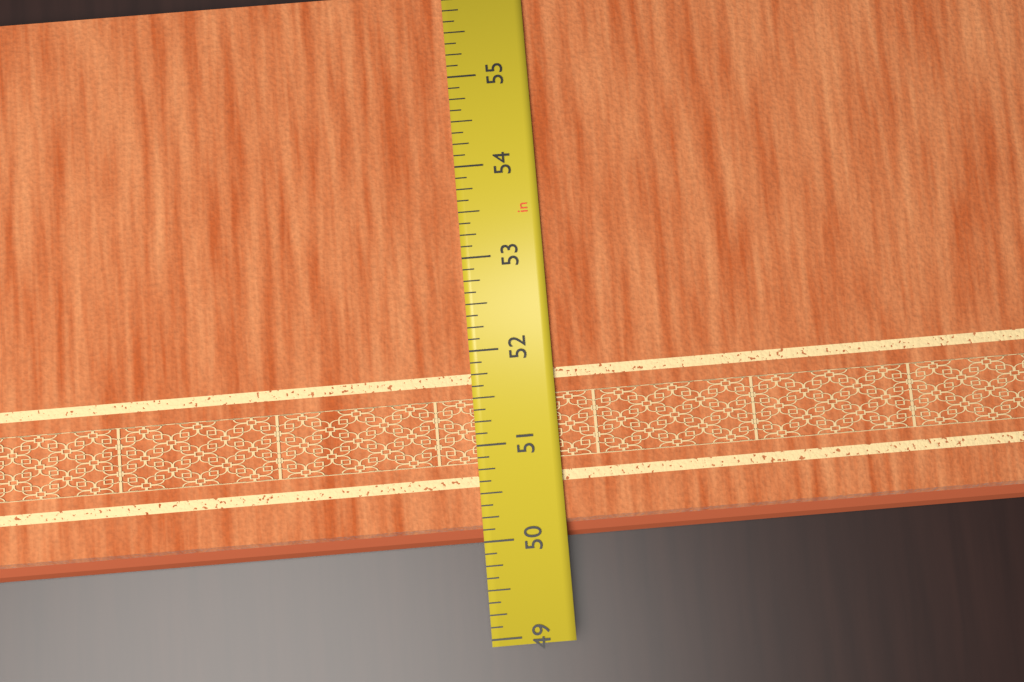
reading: 50.000 in
